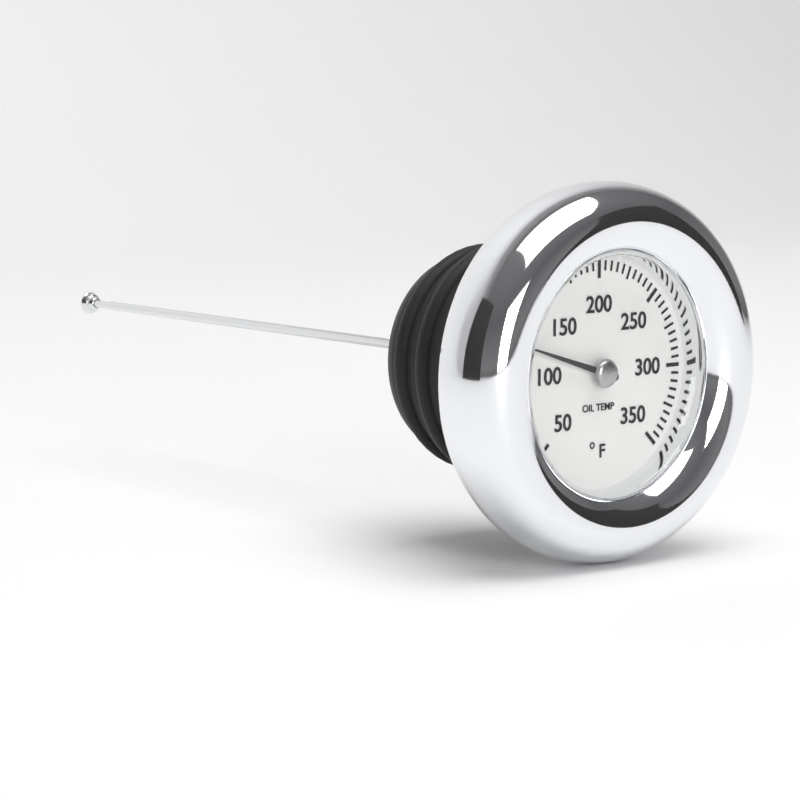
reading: 120 °F
